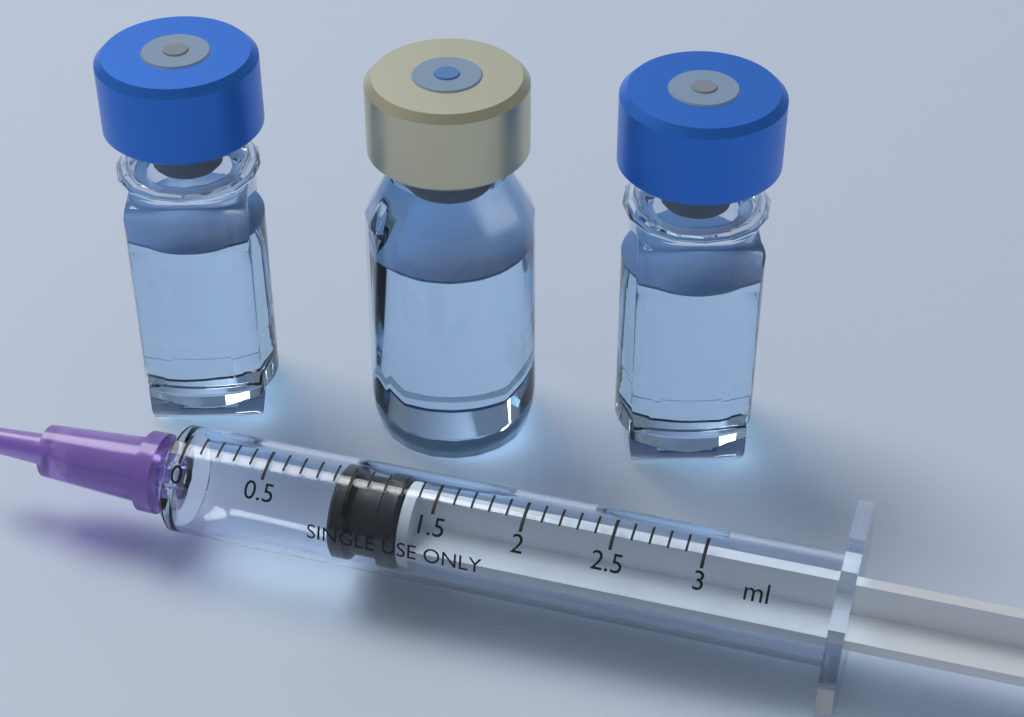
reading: 0.9 ml
